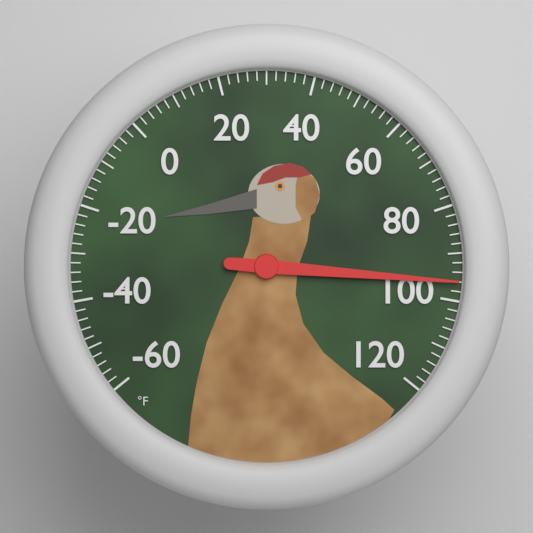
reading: 96 °F
